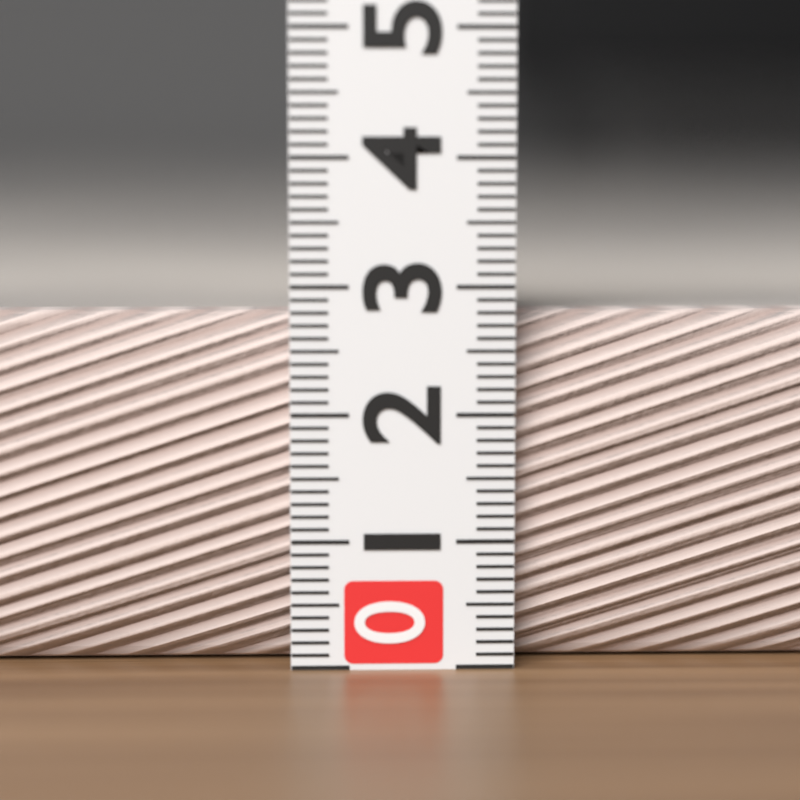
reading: 2.8 (no unit)
